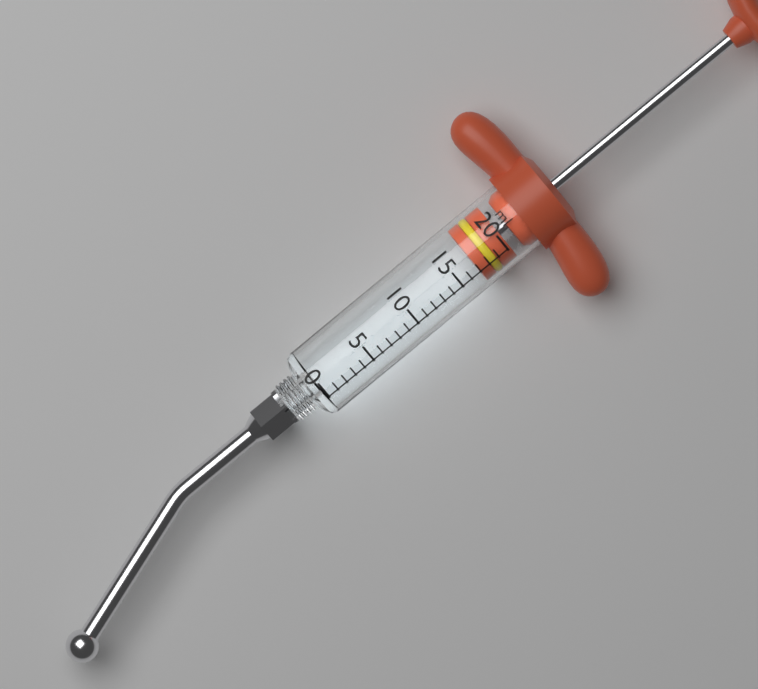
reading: 17 ml
